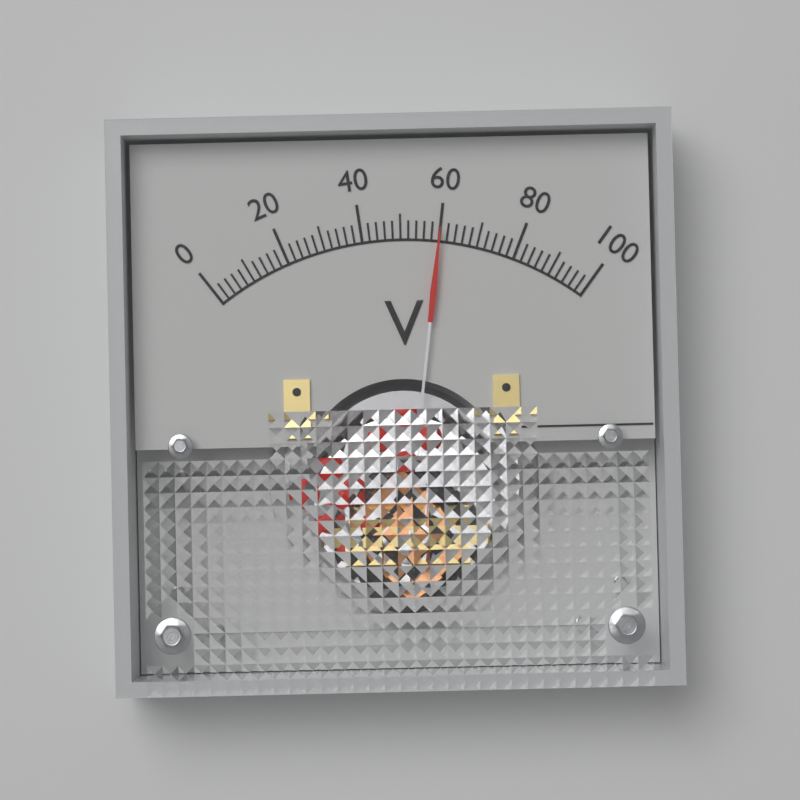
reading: 60 V
